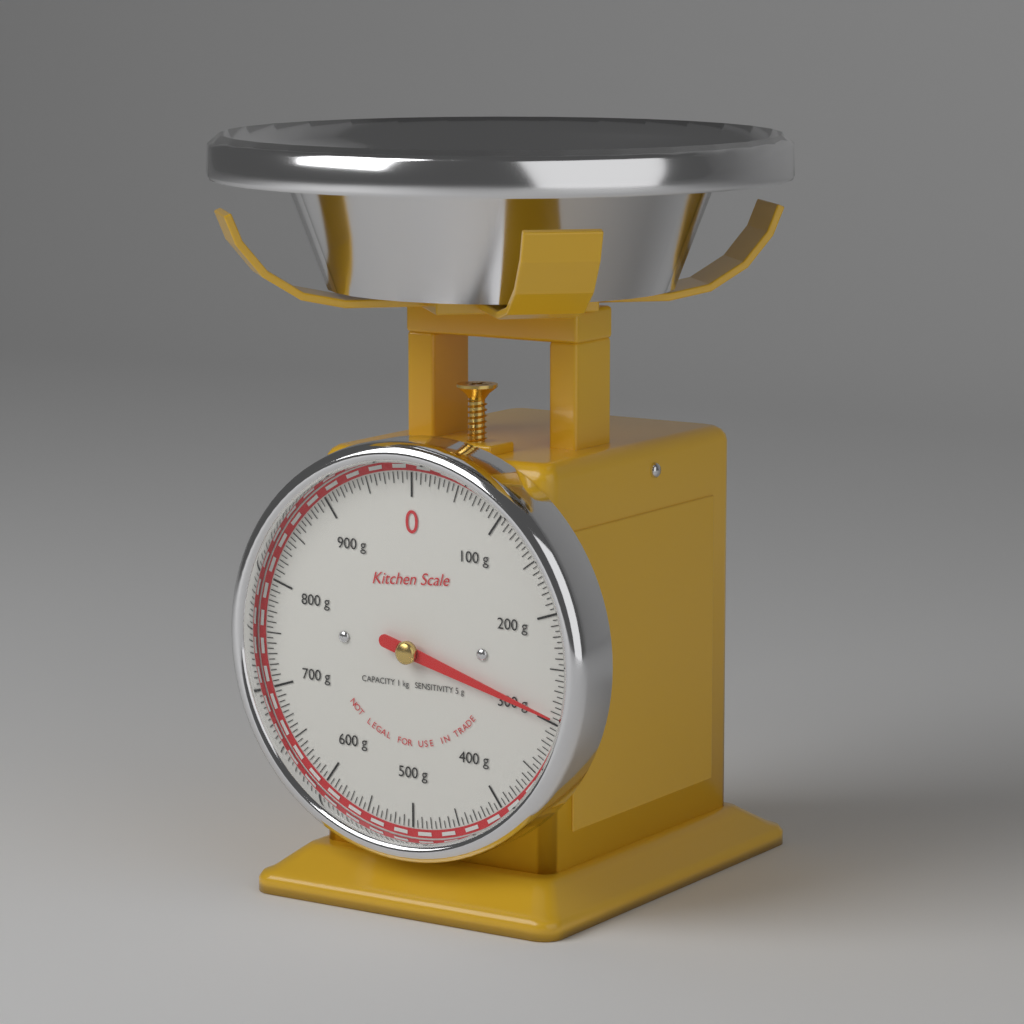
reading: 295 g
